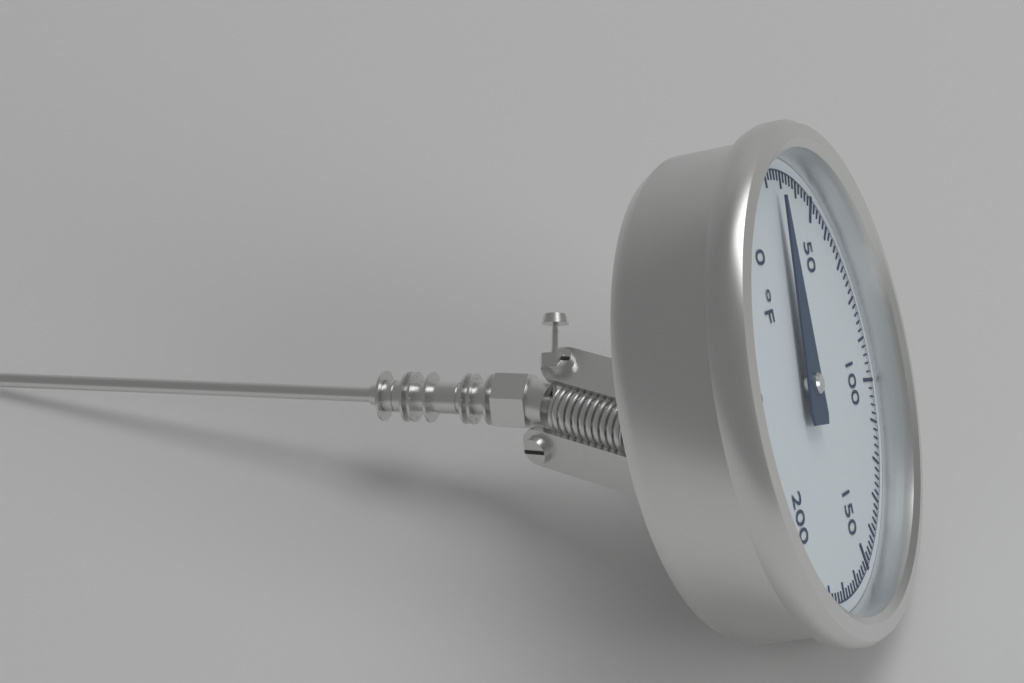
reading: 26 °F
